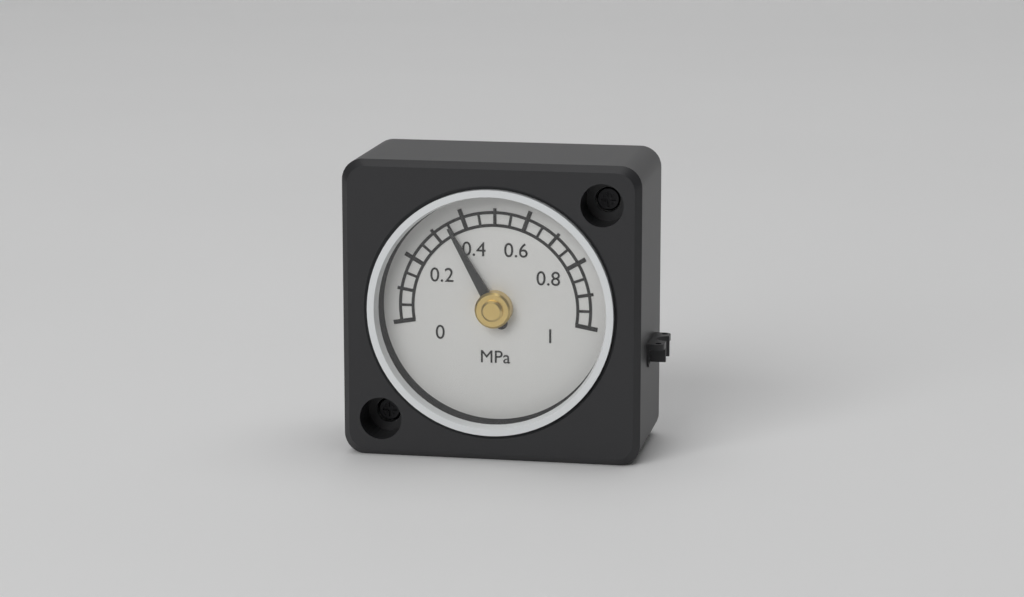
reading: 0.35 MPa
